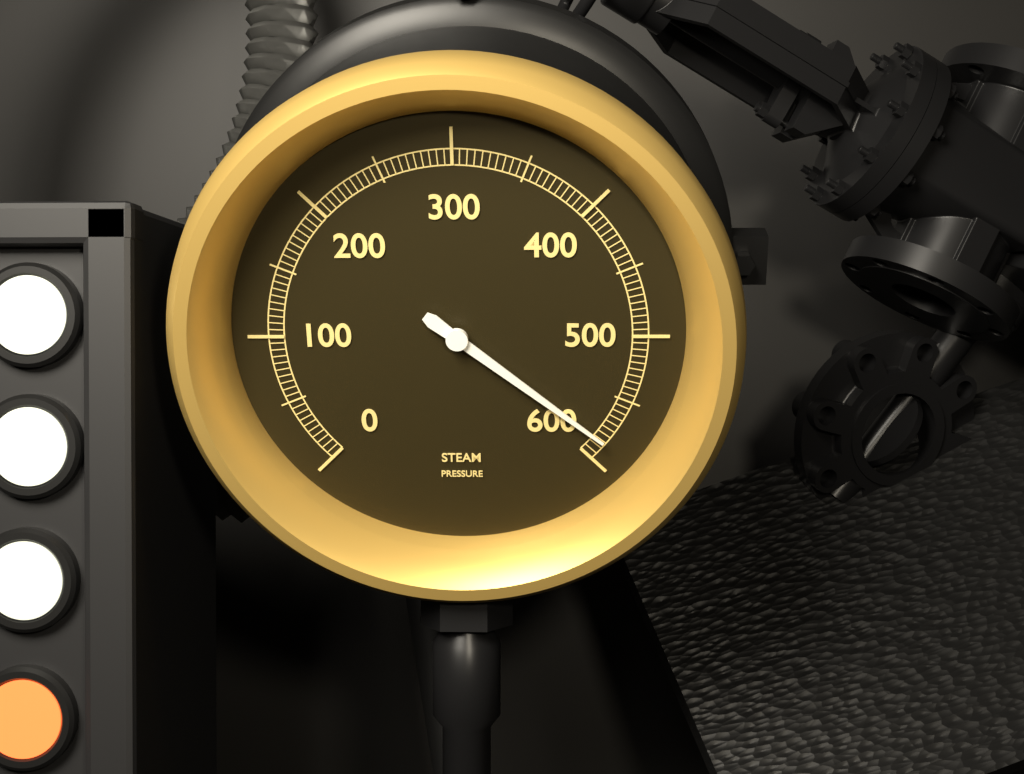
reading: 585 (no unit)
